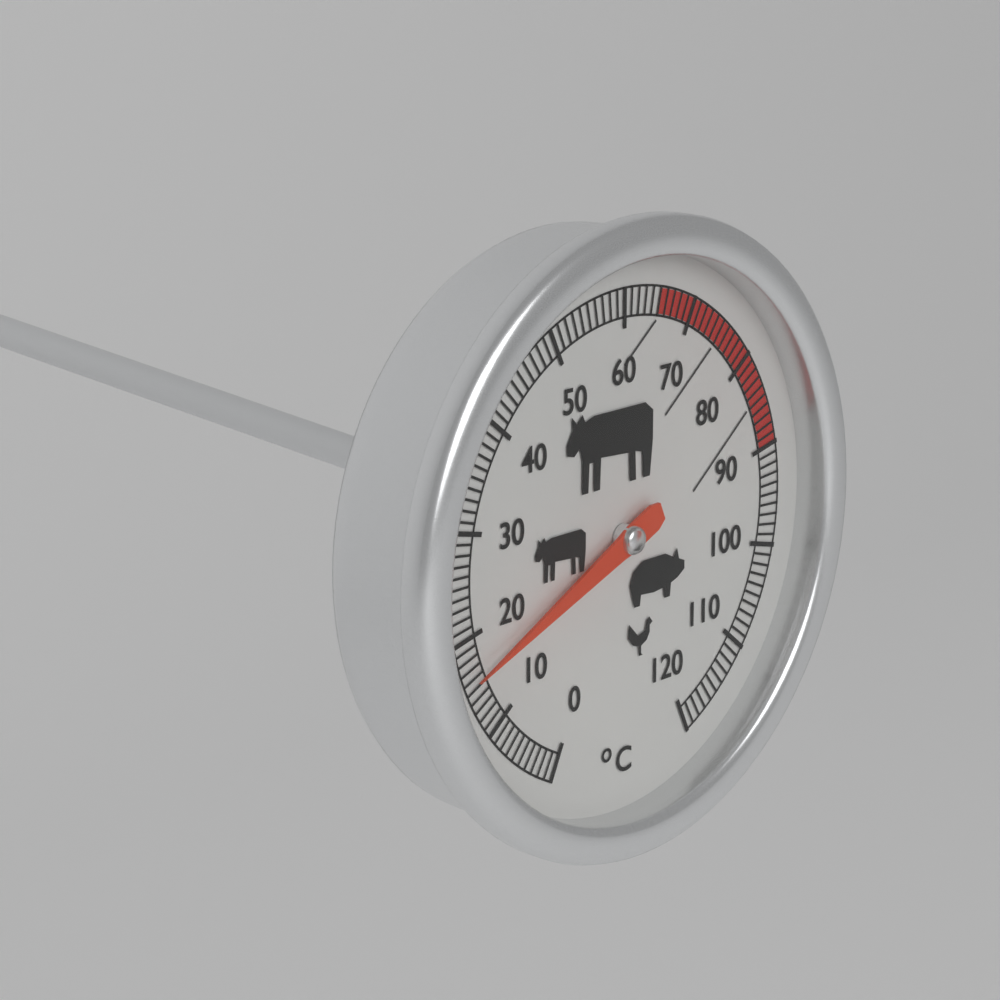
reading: 16 °C
